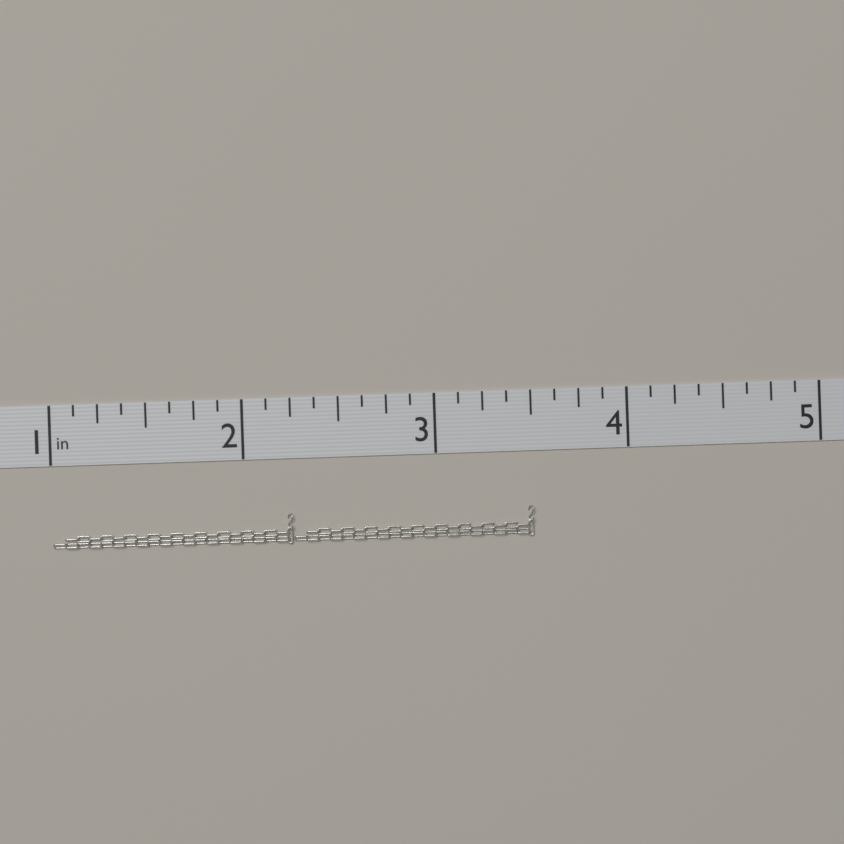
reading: 3.500 in
